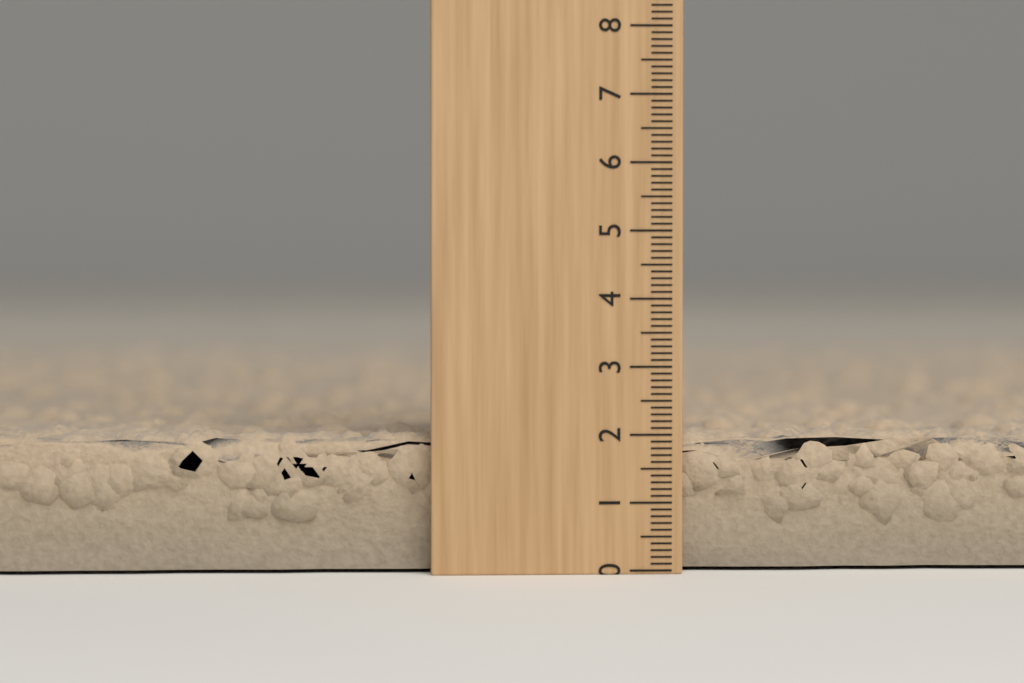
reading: 2.1 (no unit)
